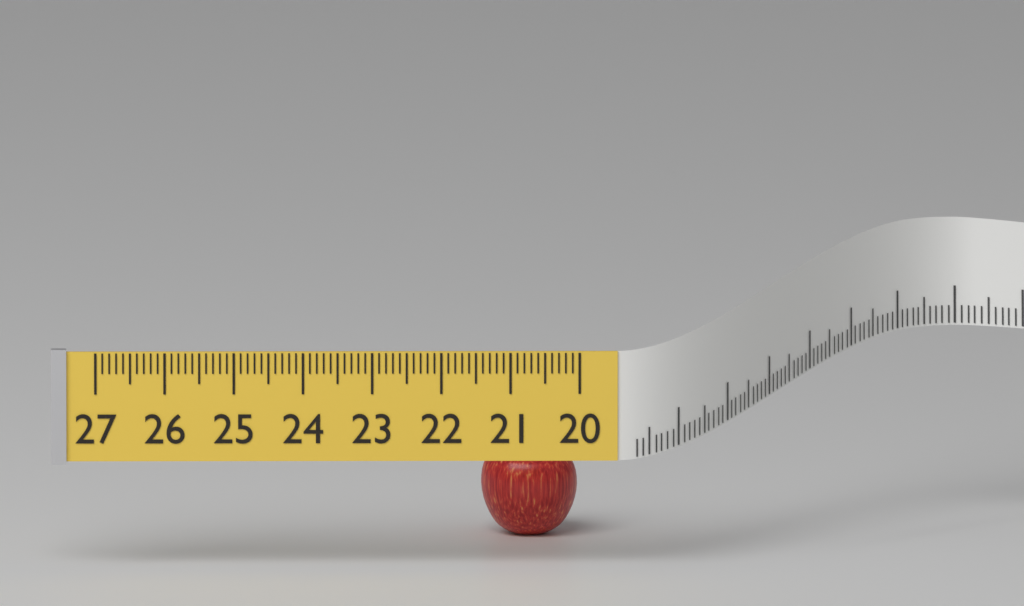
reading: 21.4 (no unit)
